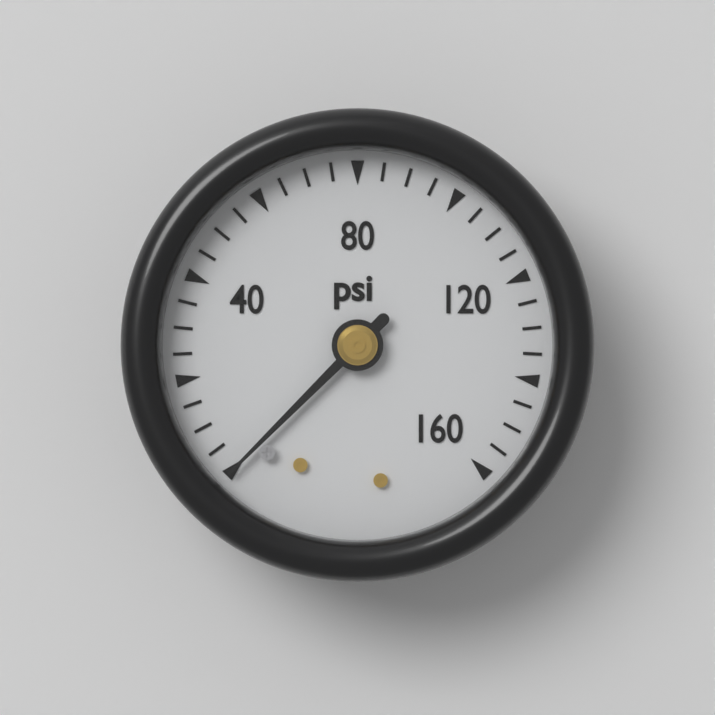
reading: 0 psi
